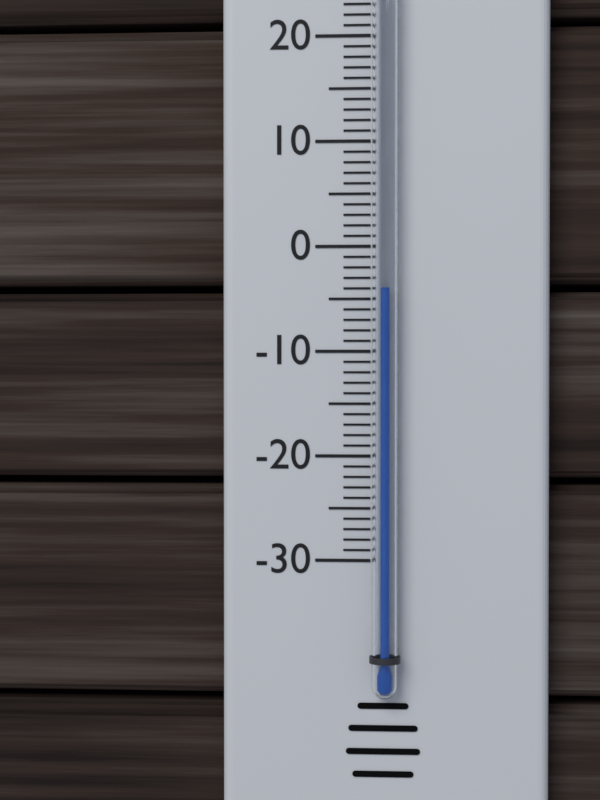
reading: -4 °C
